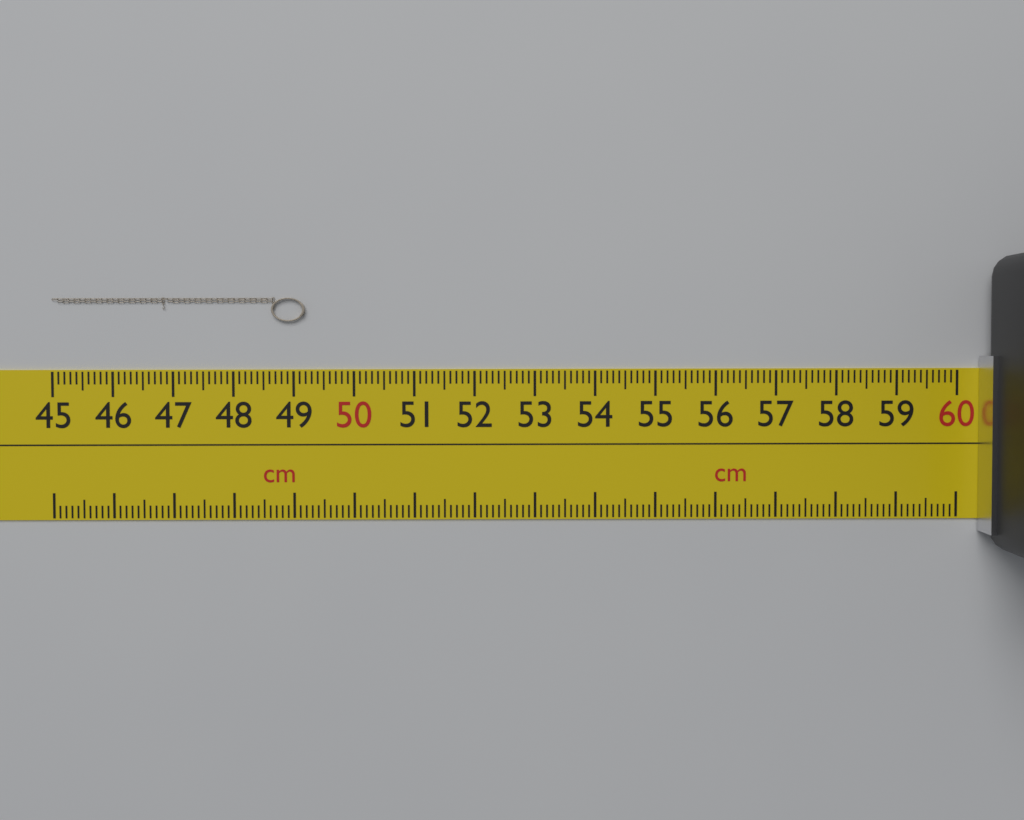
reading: 49.2 cm
